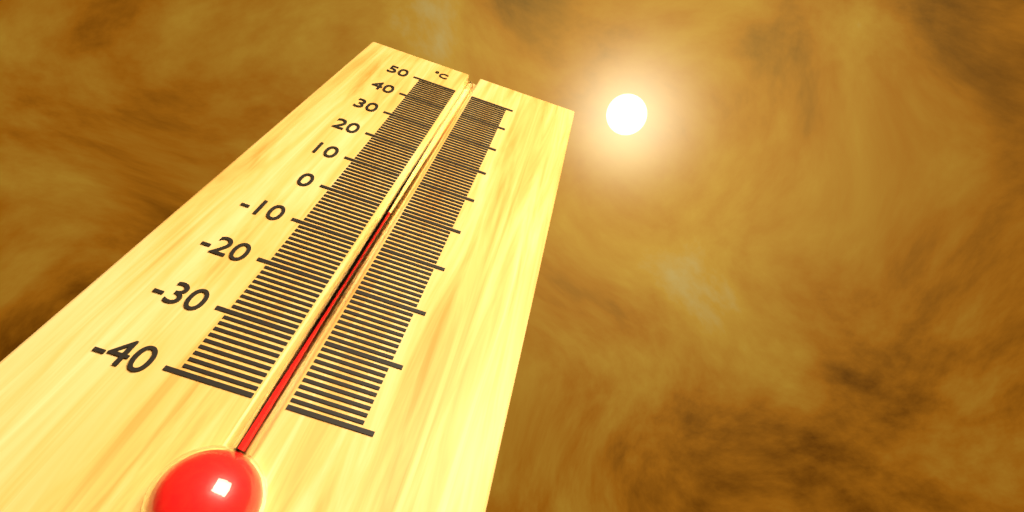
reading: -1 °C
